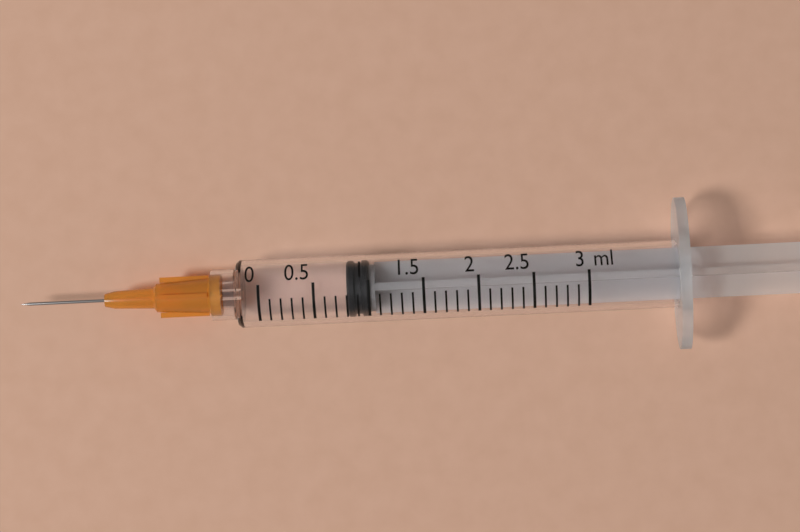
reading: 0.8 ml
